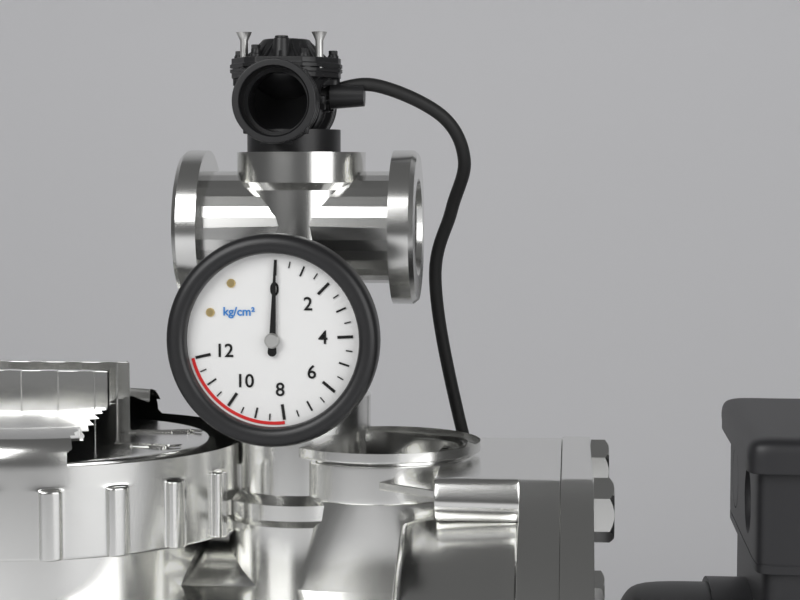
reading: 0.0 kg/cm²
